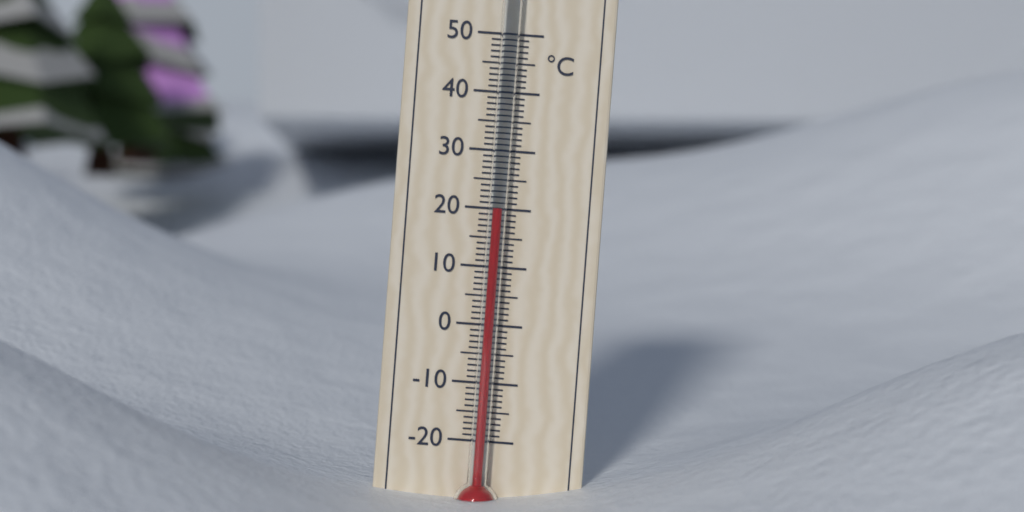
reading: 20 °C
